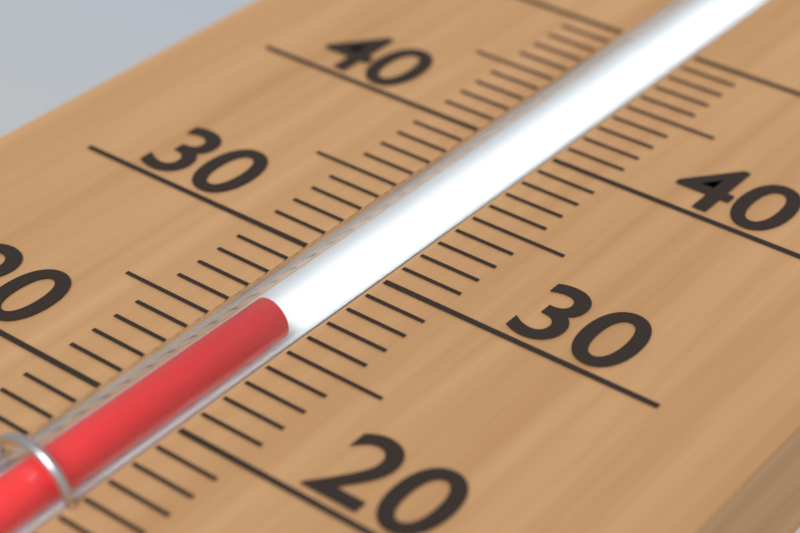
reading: 26 (no unit)
